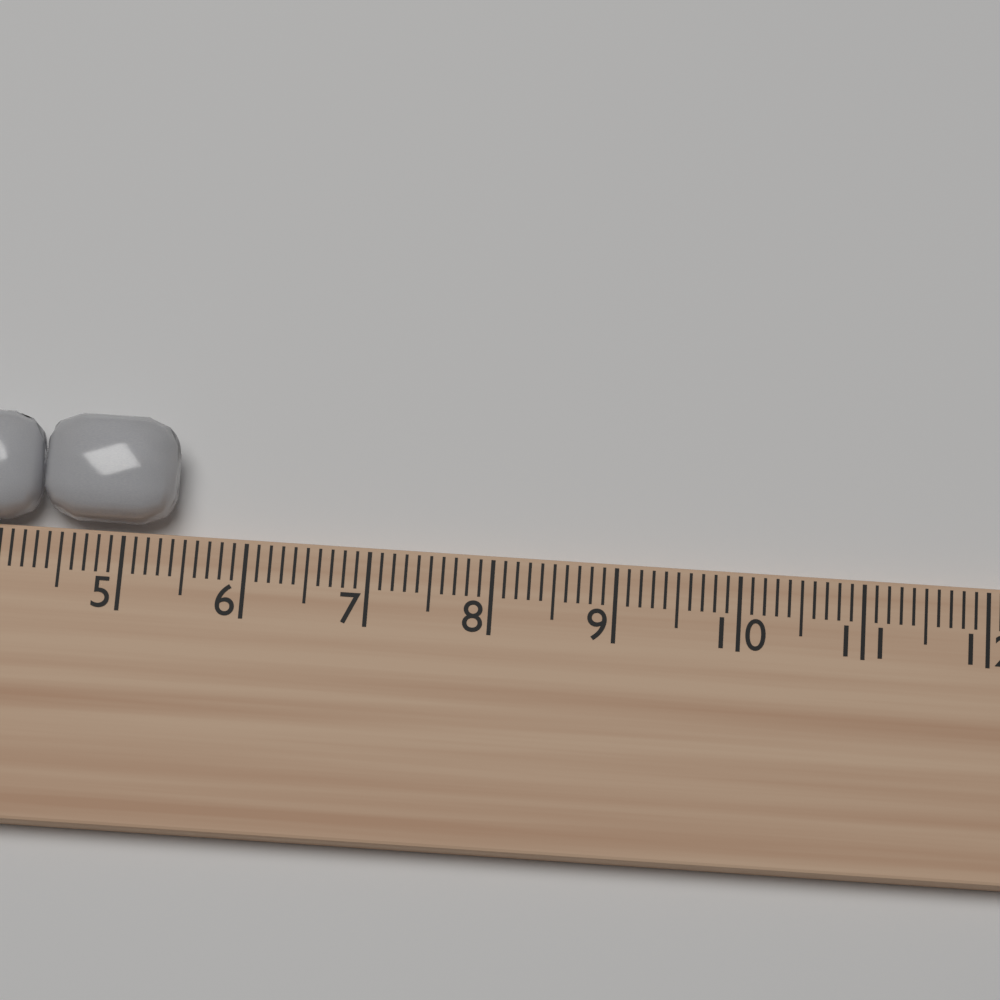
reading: 5.4 cm
